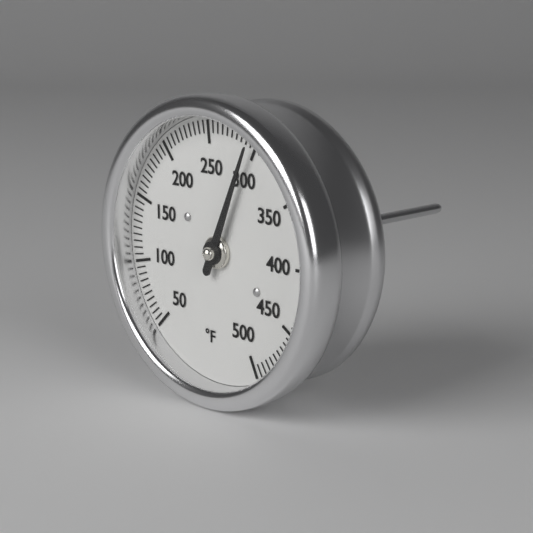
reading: 295 °F
